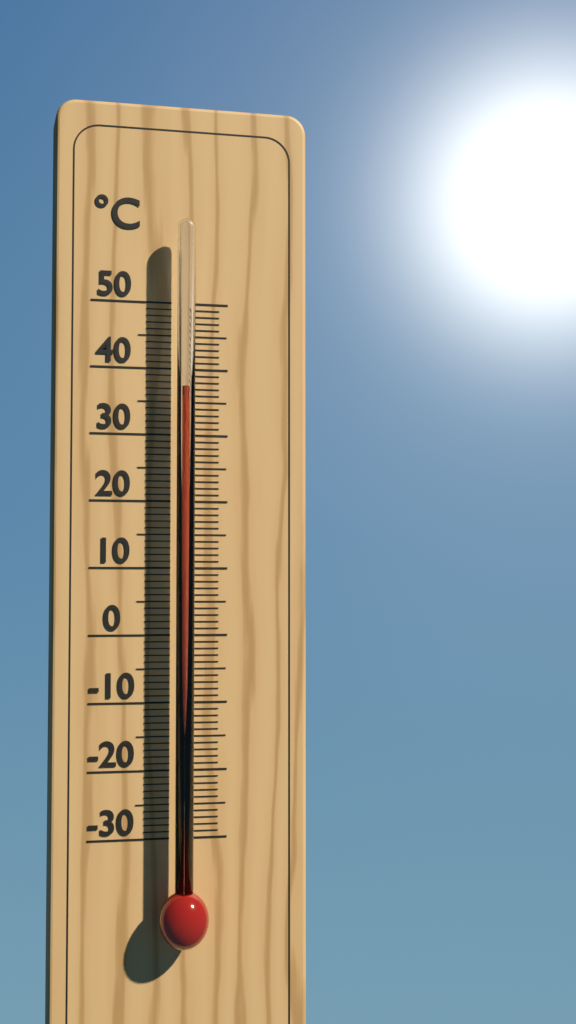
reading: 37 °C
